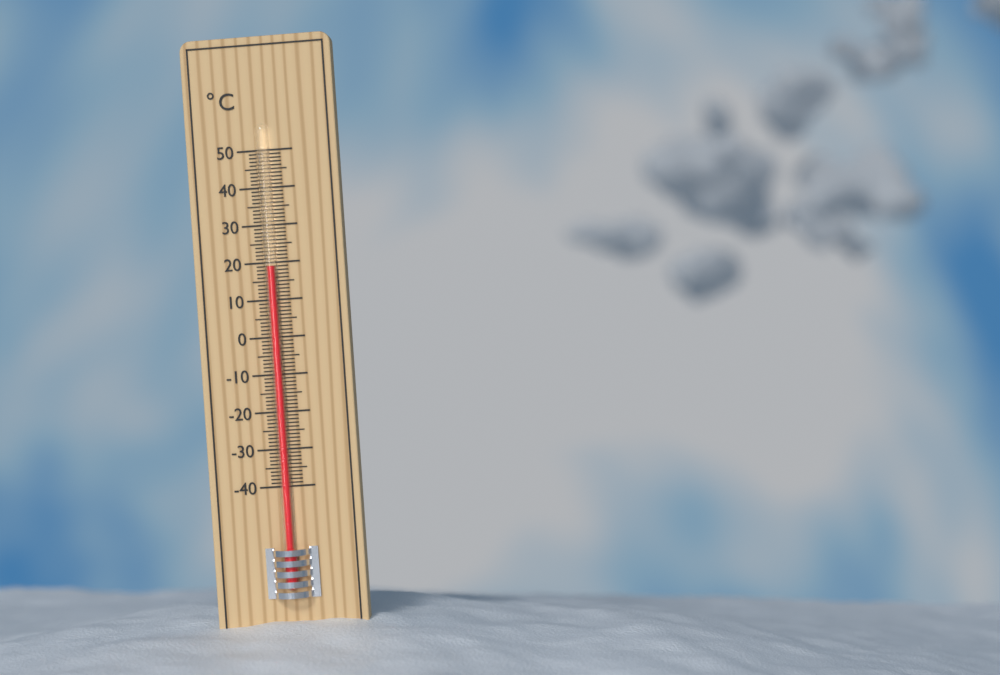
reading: 19 °C
